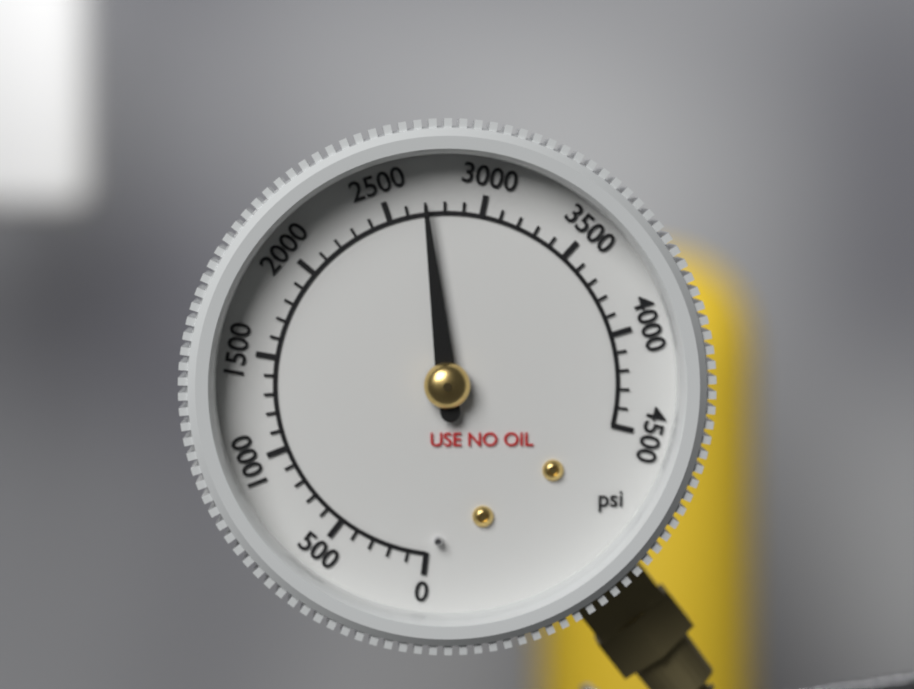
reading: 2700 psi
